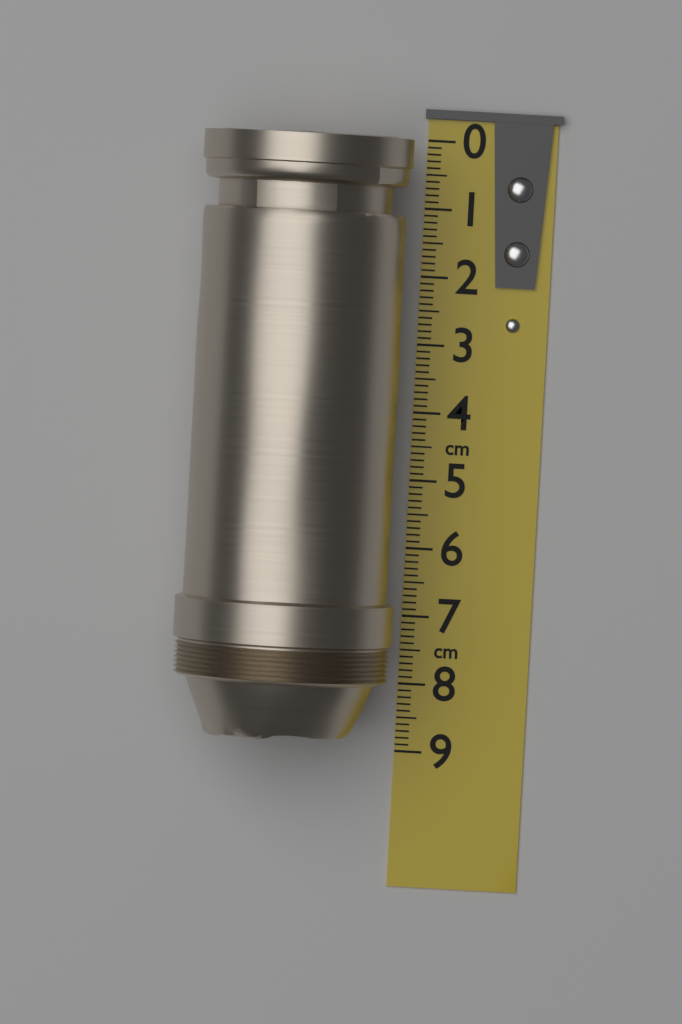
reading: 8.8 cm
